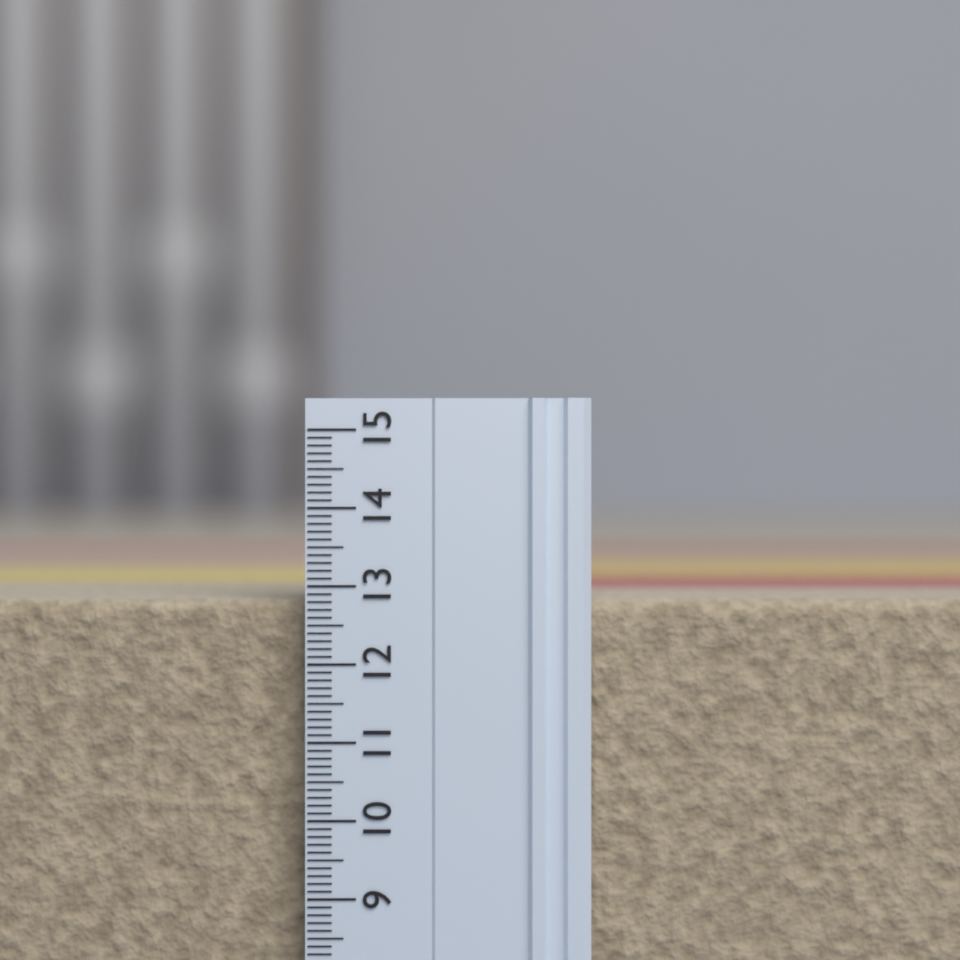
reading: 12.8 (no unit)
